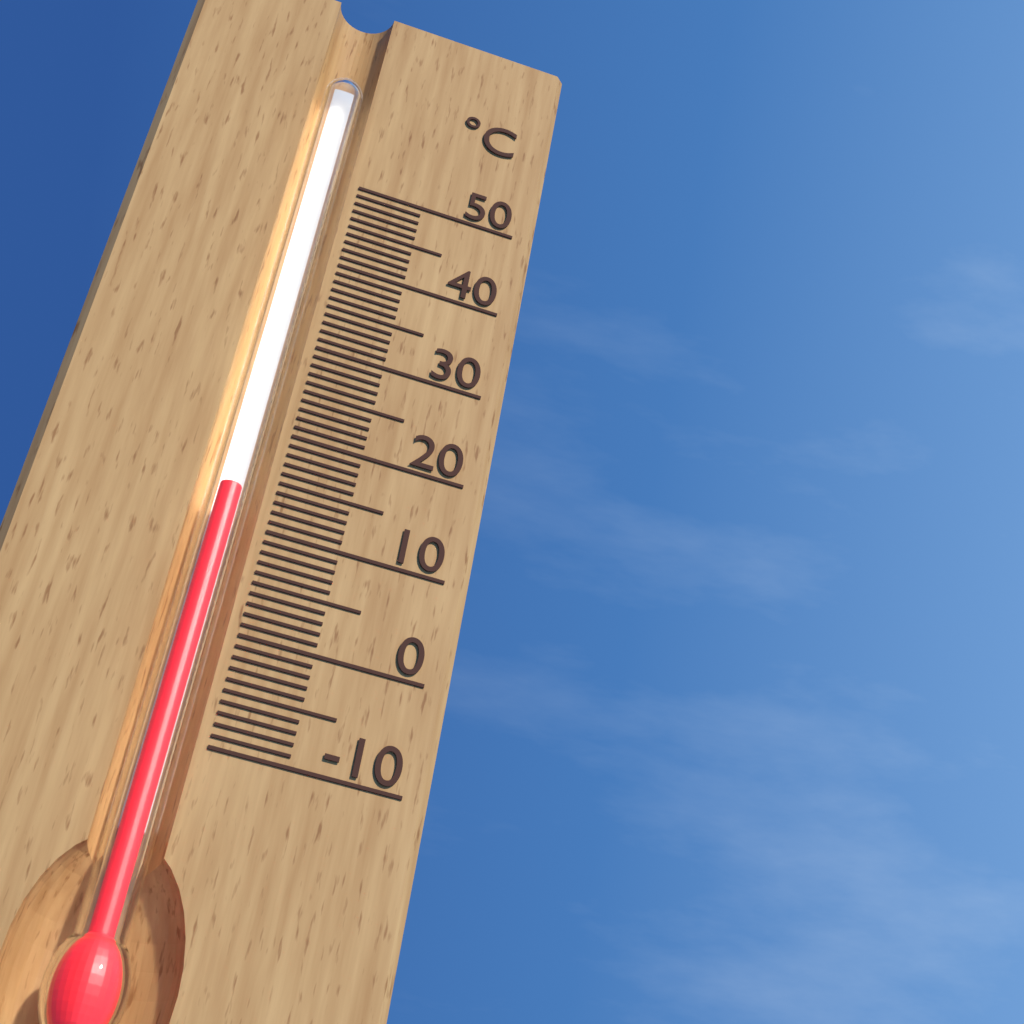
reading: 13 °C
